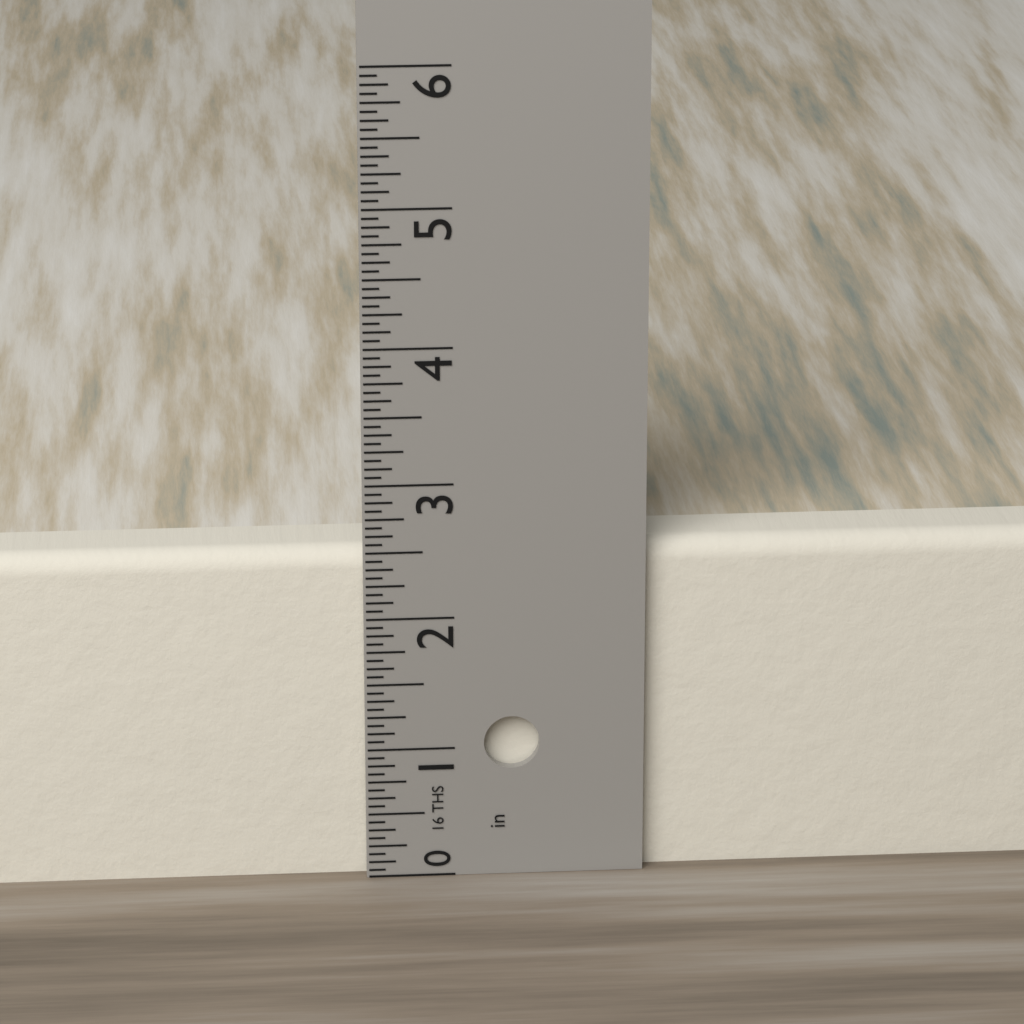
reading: 2.5000 in
